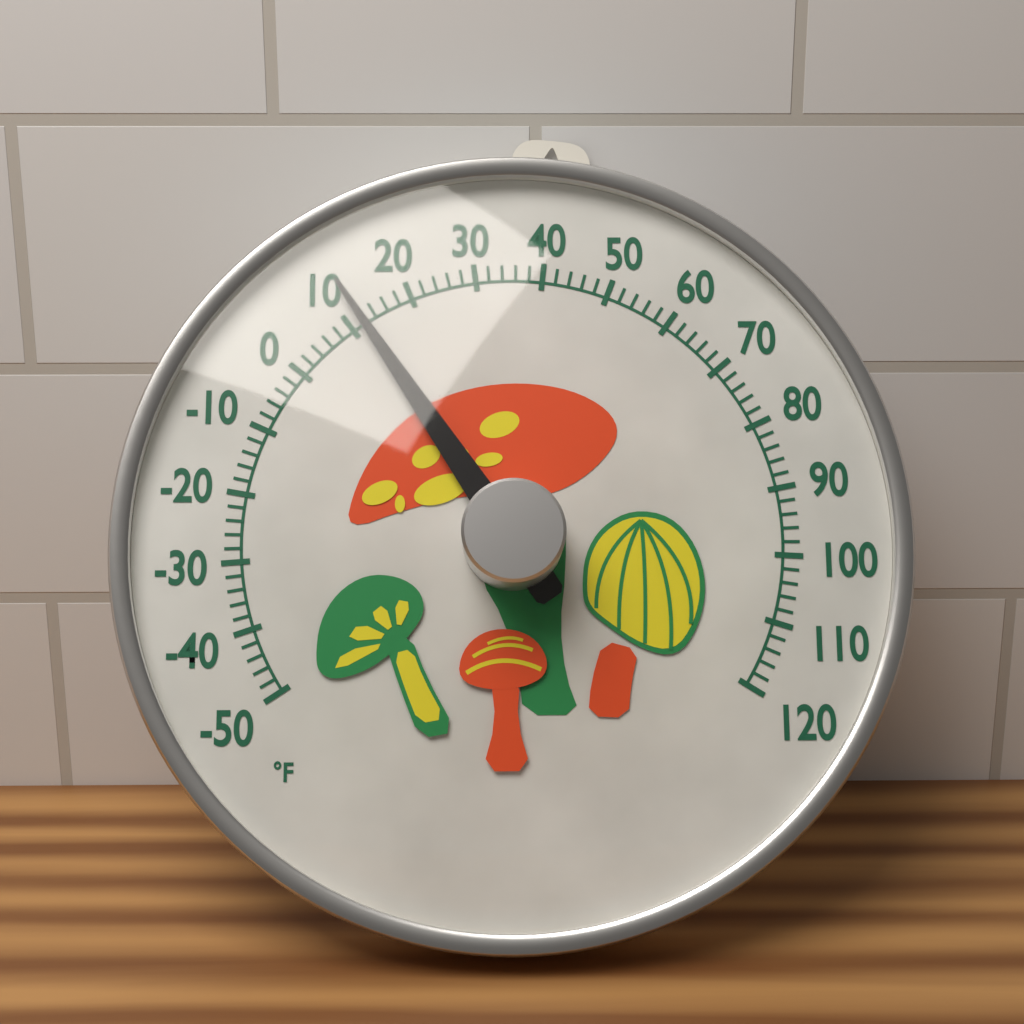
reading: 12 °F
